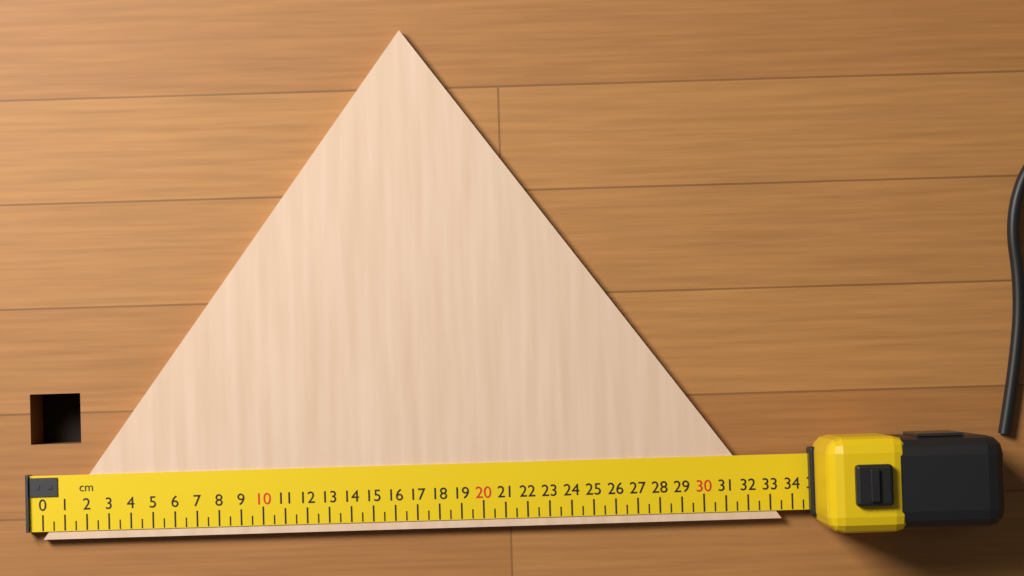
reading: 33.5 cm
